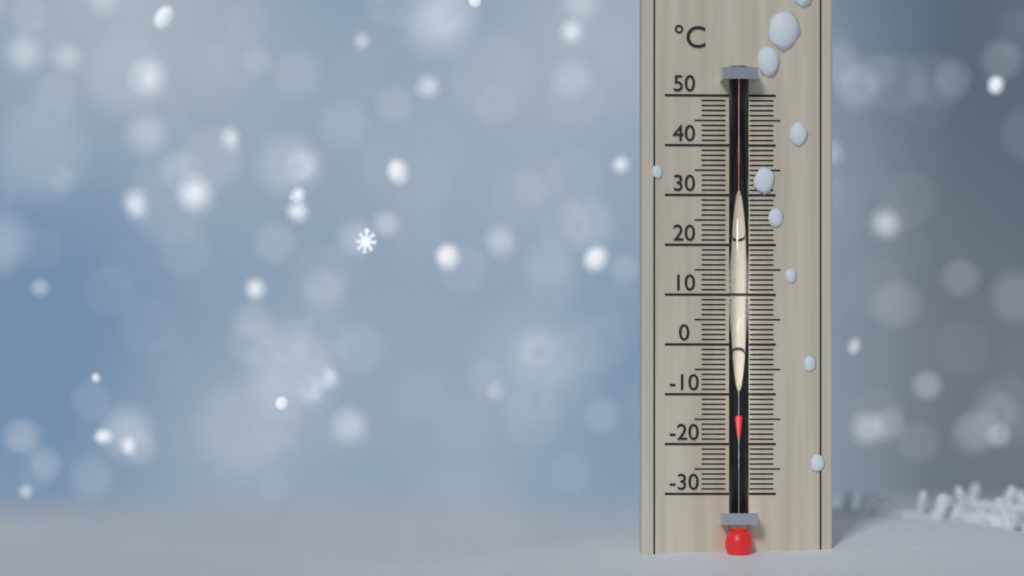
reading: -14 °C
